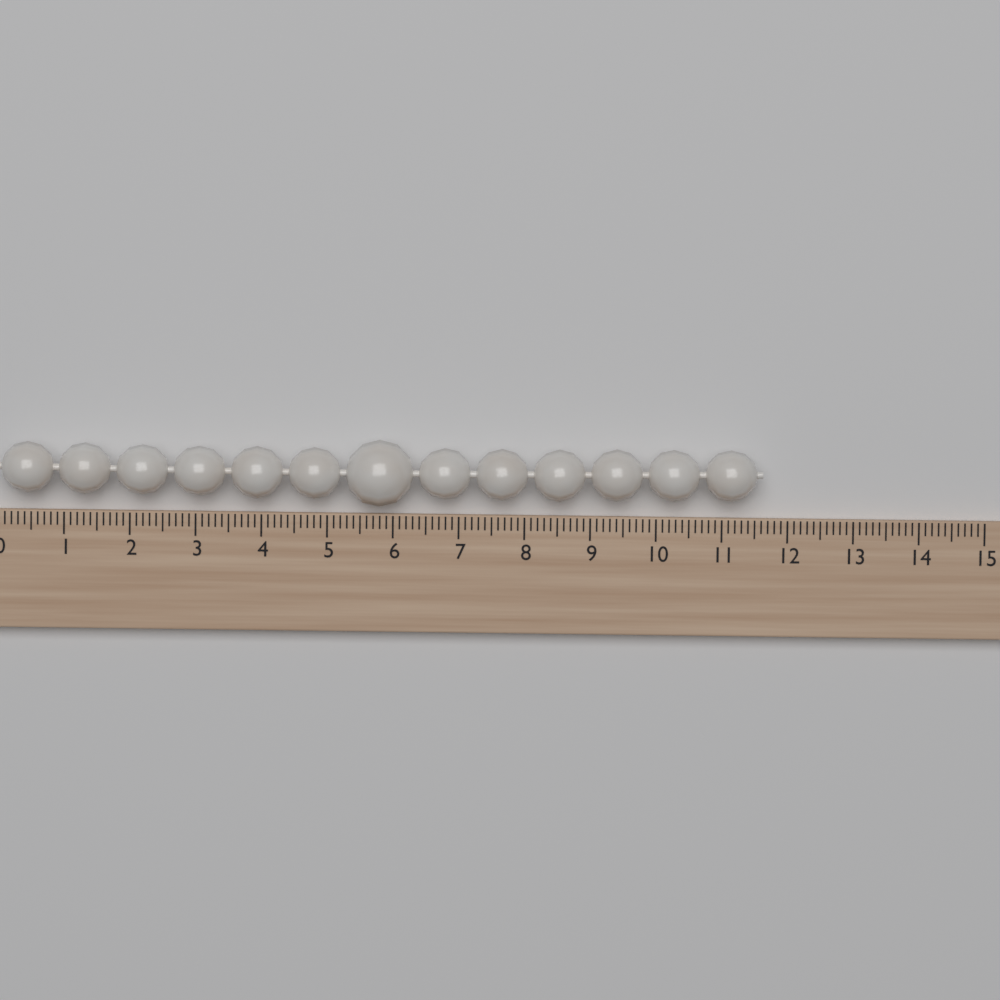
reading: 11.6 (no unit)
